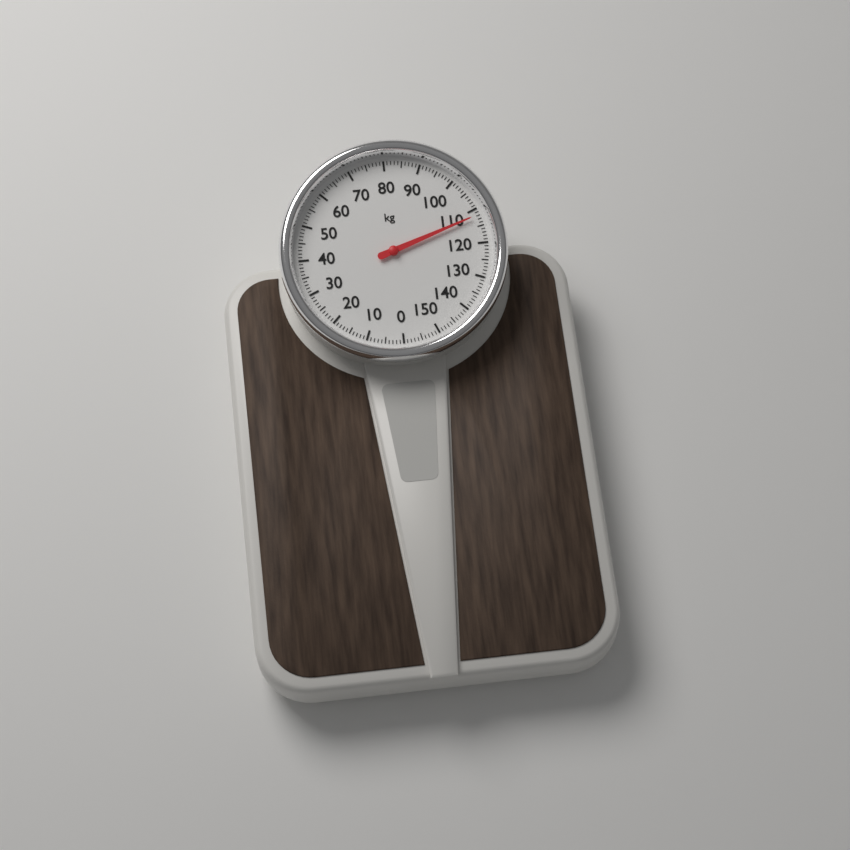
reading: 112 kg
